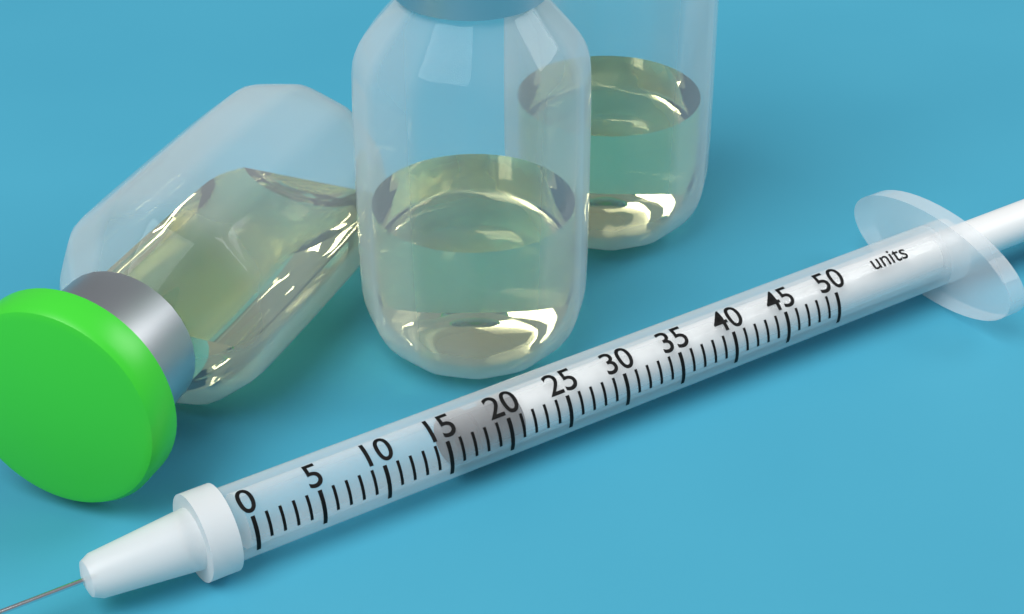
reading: 16 units
